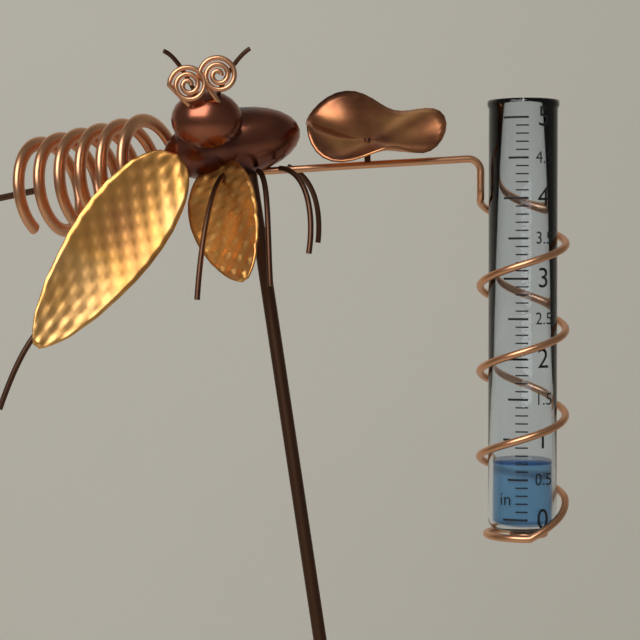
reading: 0.7 in
